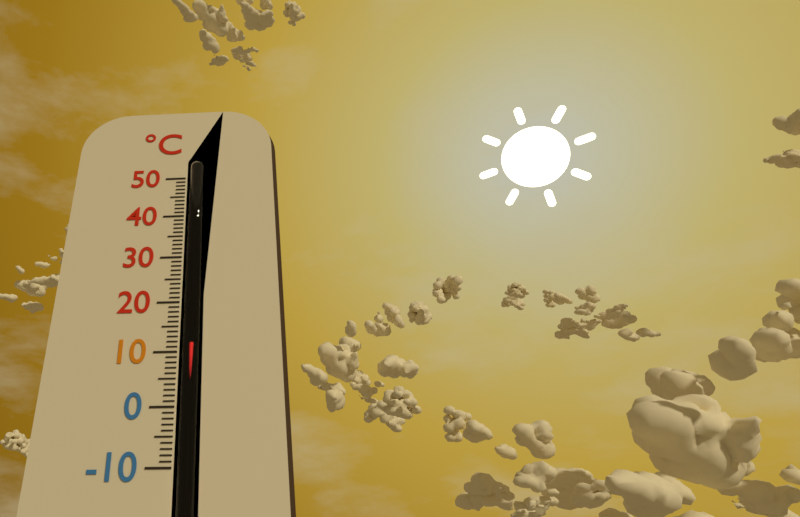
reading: 12 °C
